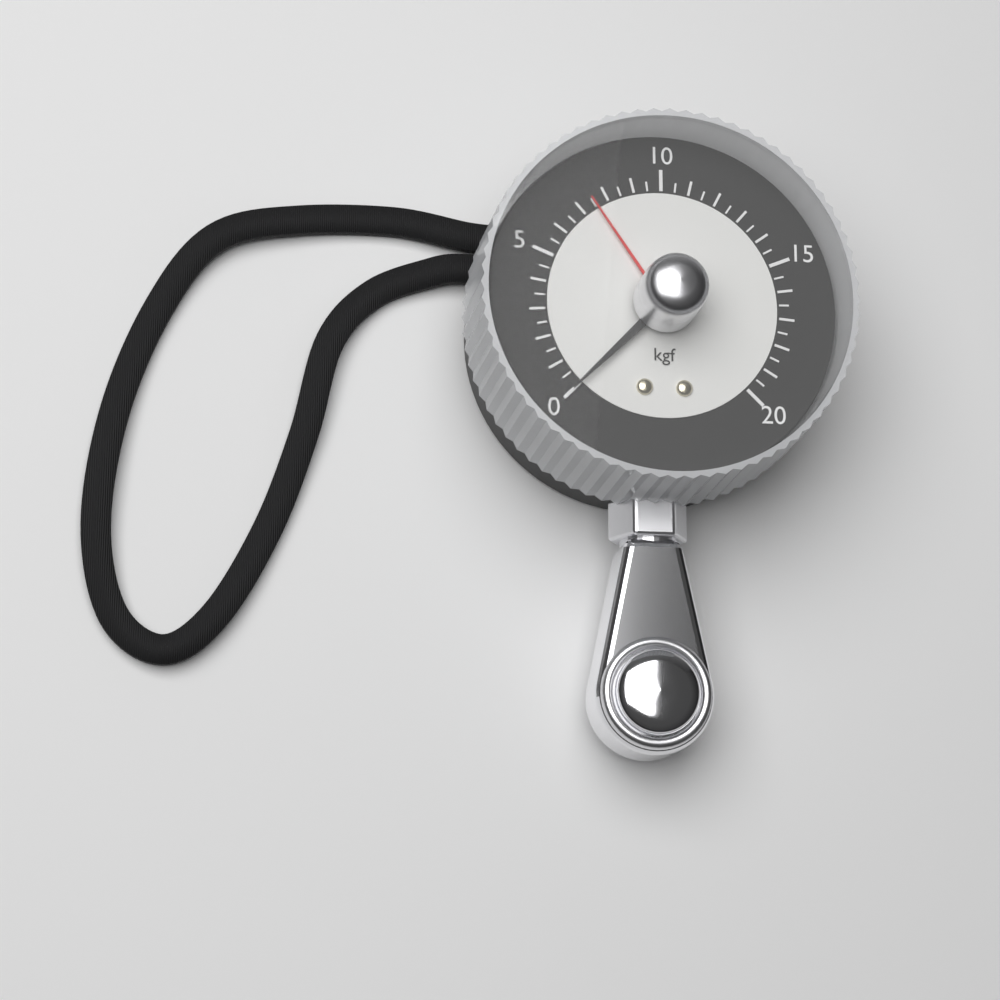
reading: 0.0 kgf
